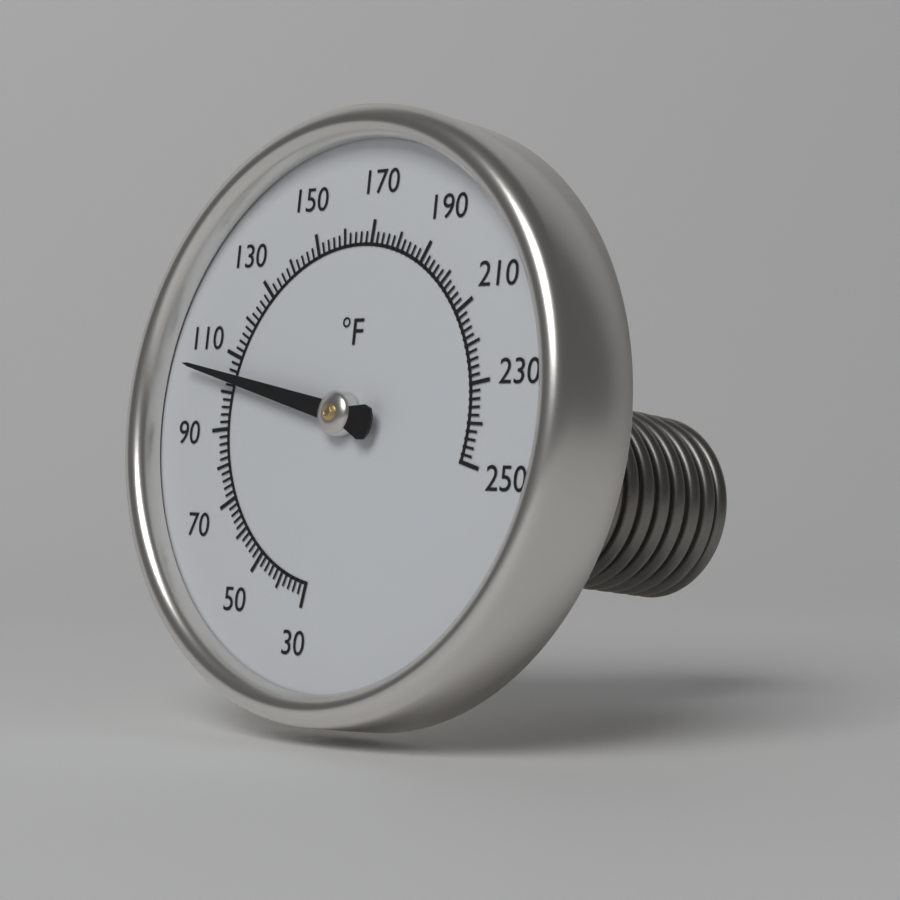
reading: 104 °F
